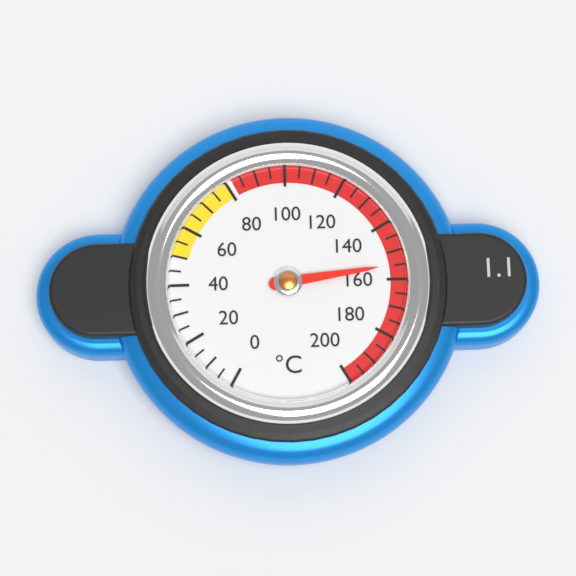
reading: 155 °C
